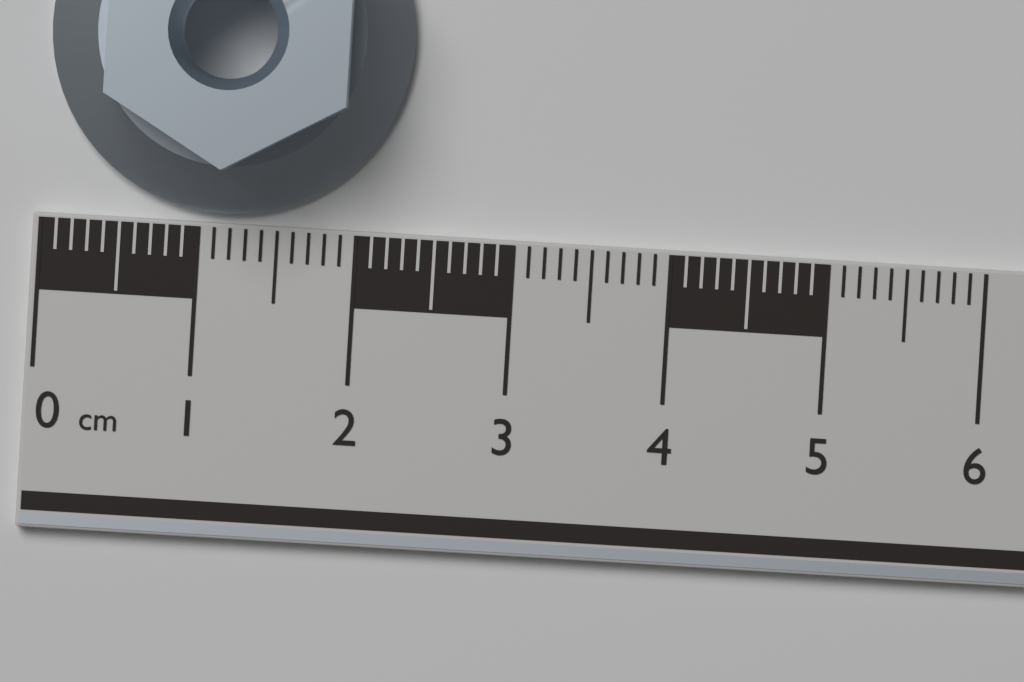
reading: 2.3 cm
